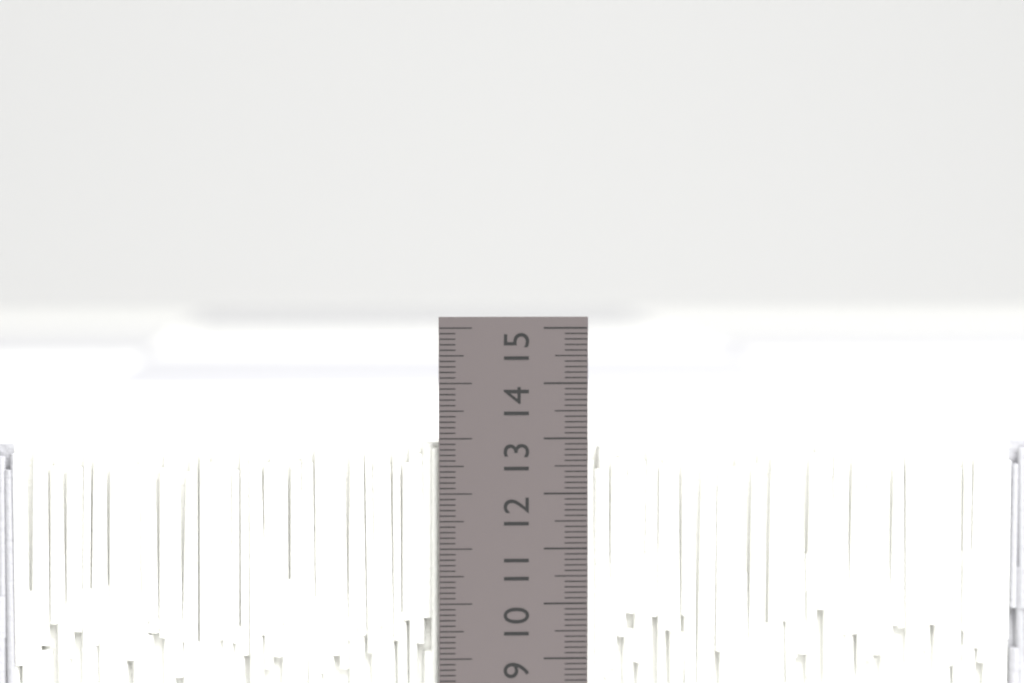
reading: 12.9 cm
